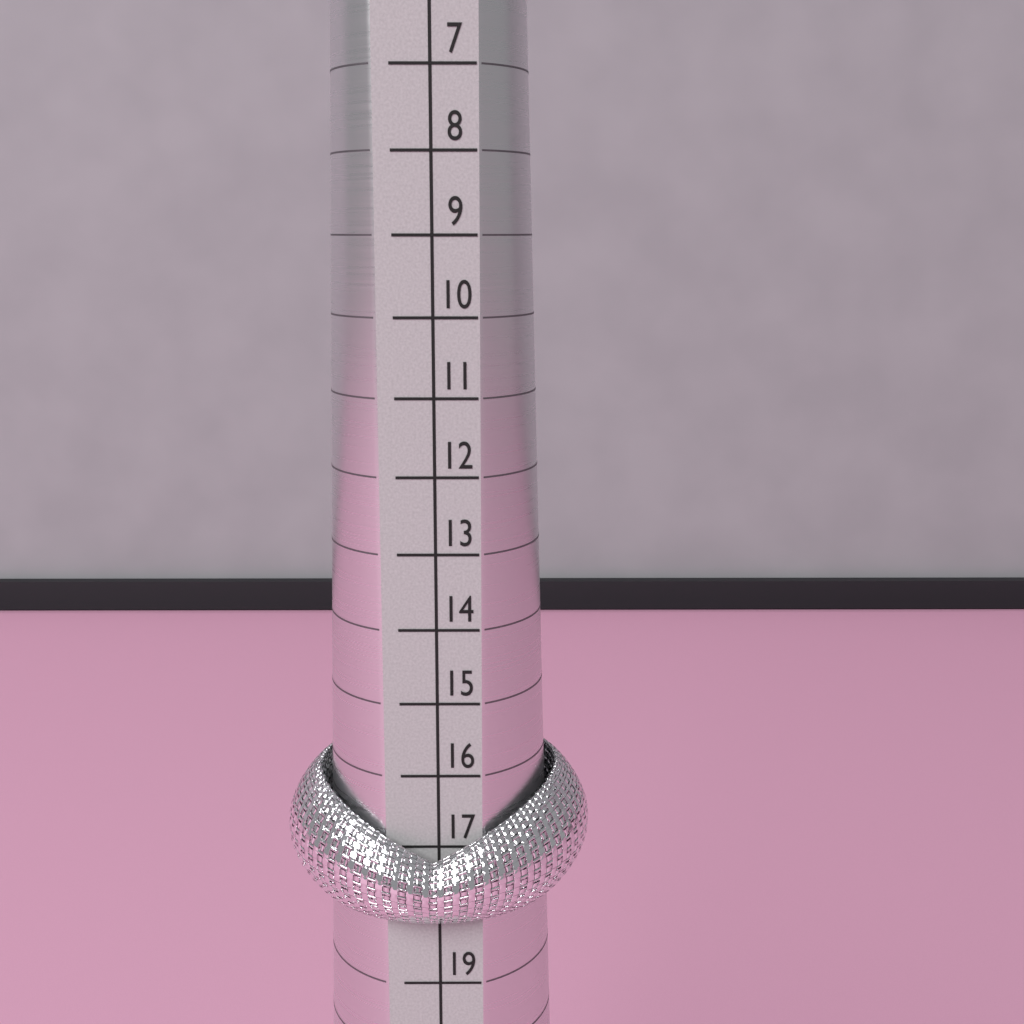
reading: 18 (no unit)
